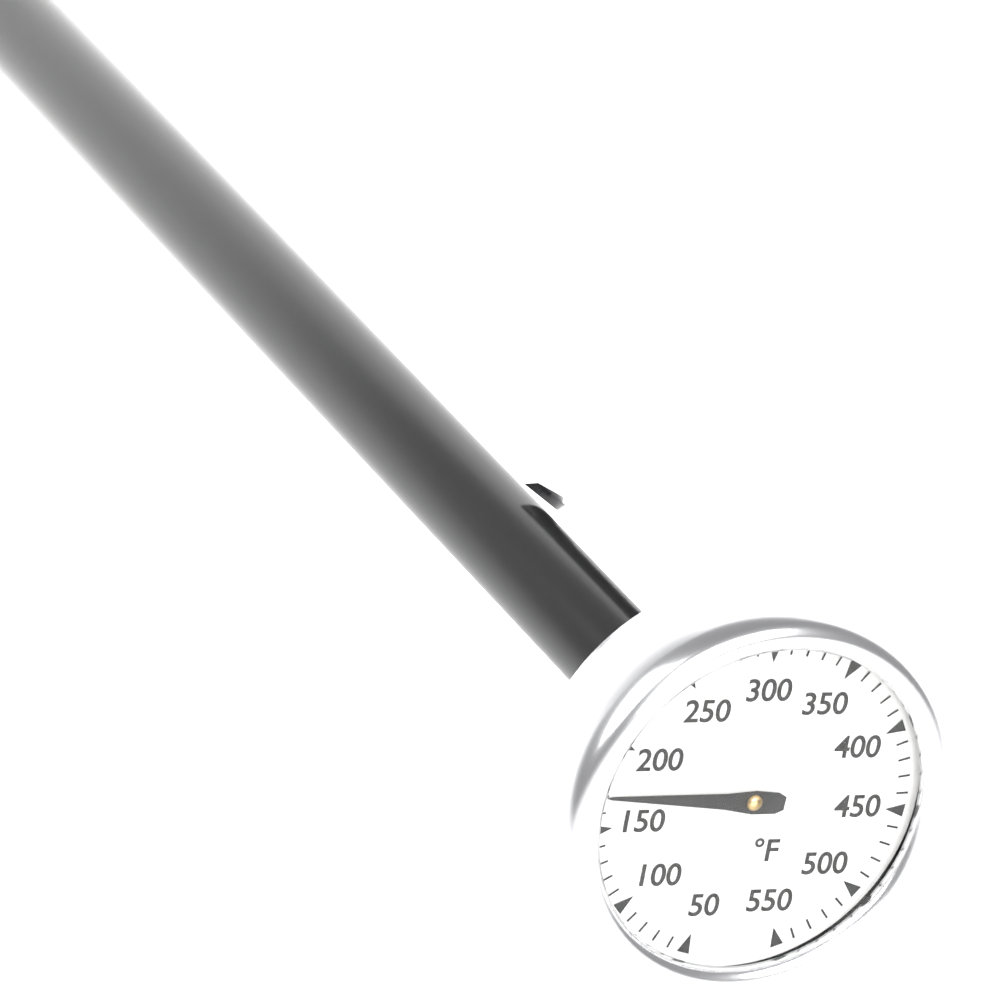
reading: 170 °F
